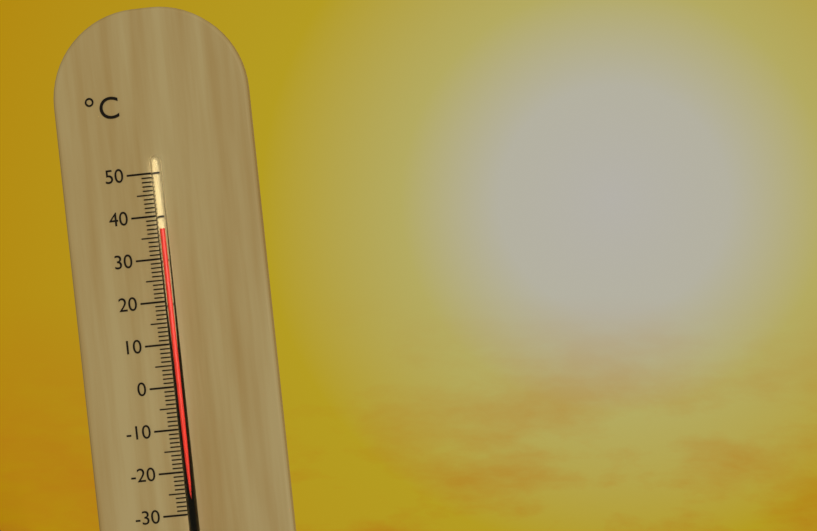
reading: 37 °C
